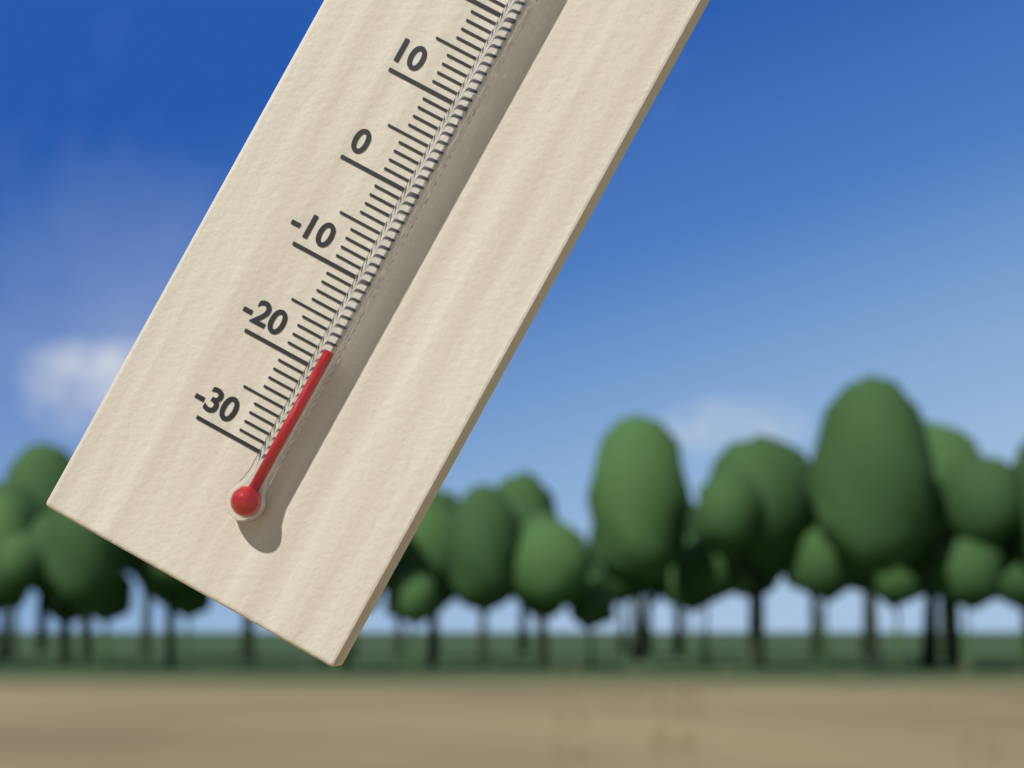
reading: -18 °C
